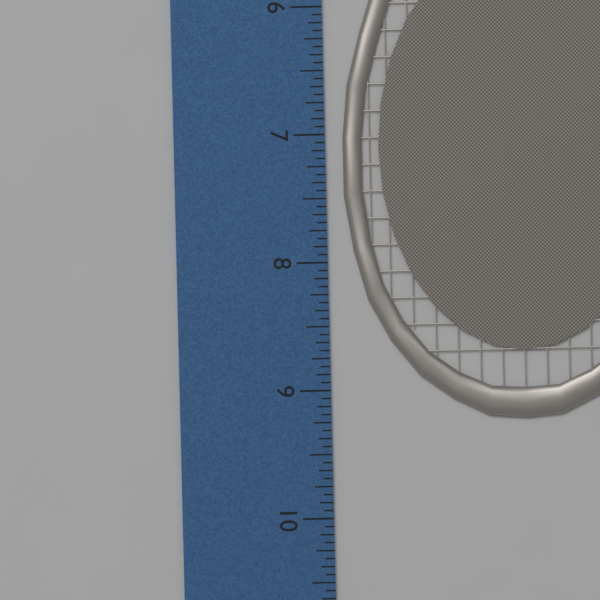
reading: 9.2500 inch
